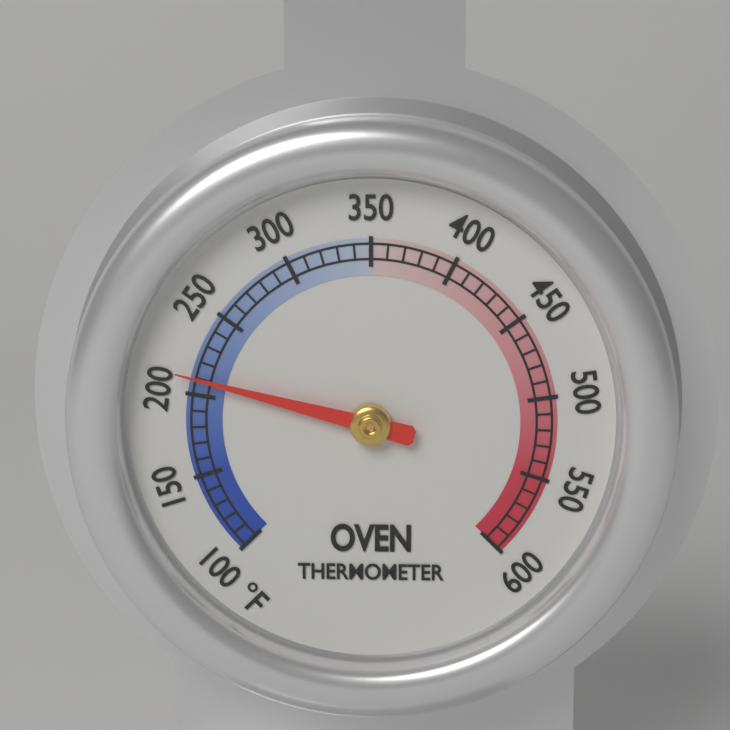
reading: 210 °F
